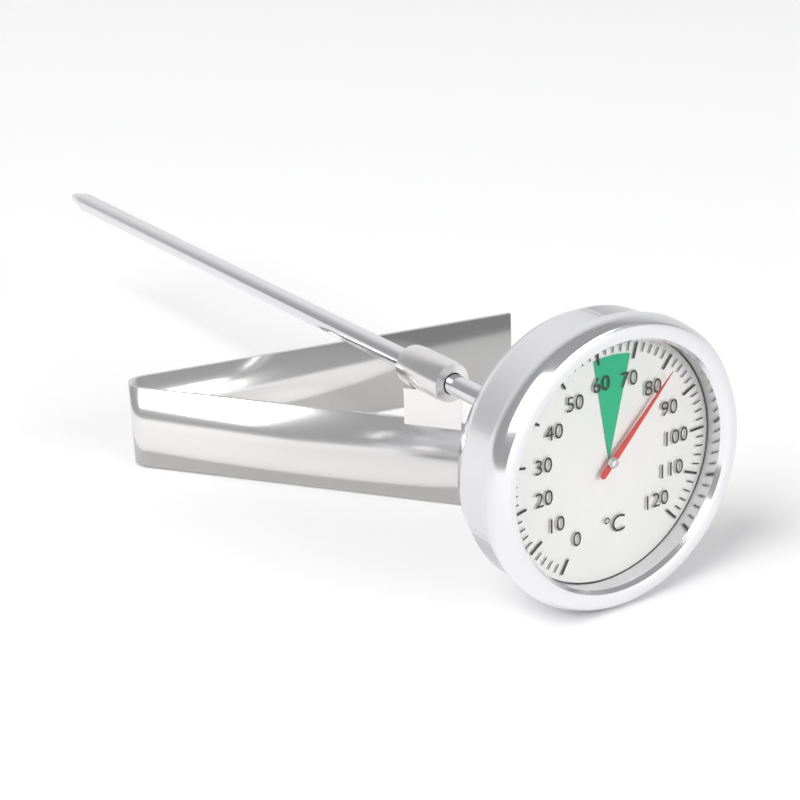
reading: 82 °C
